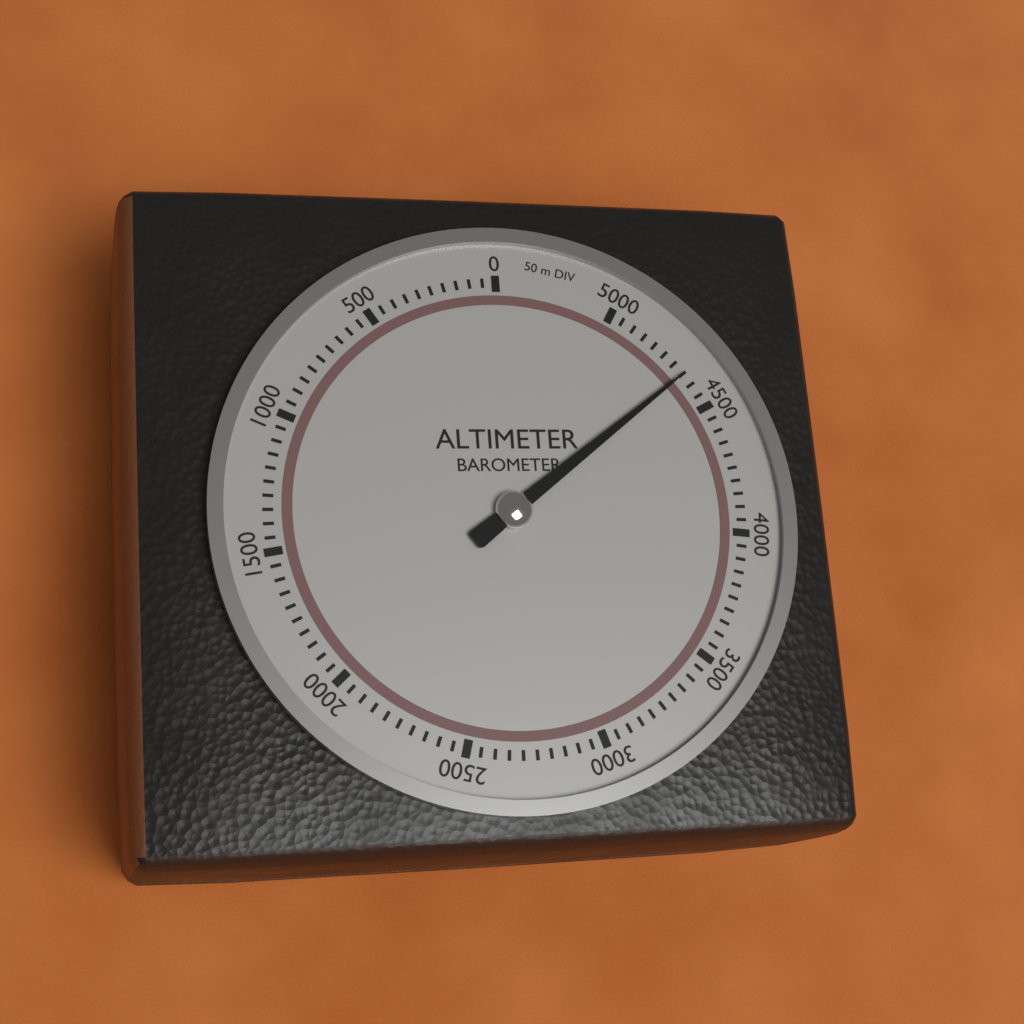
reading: 4650 m
